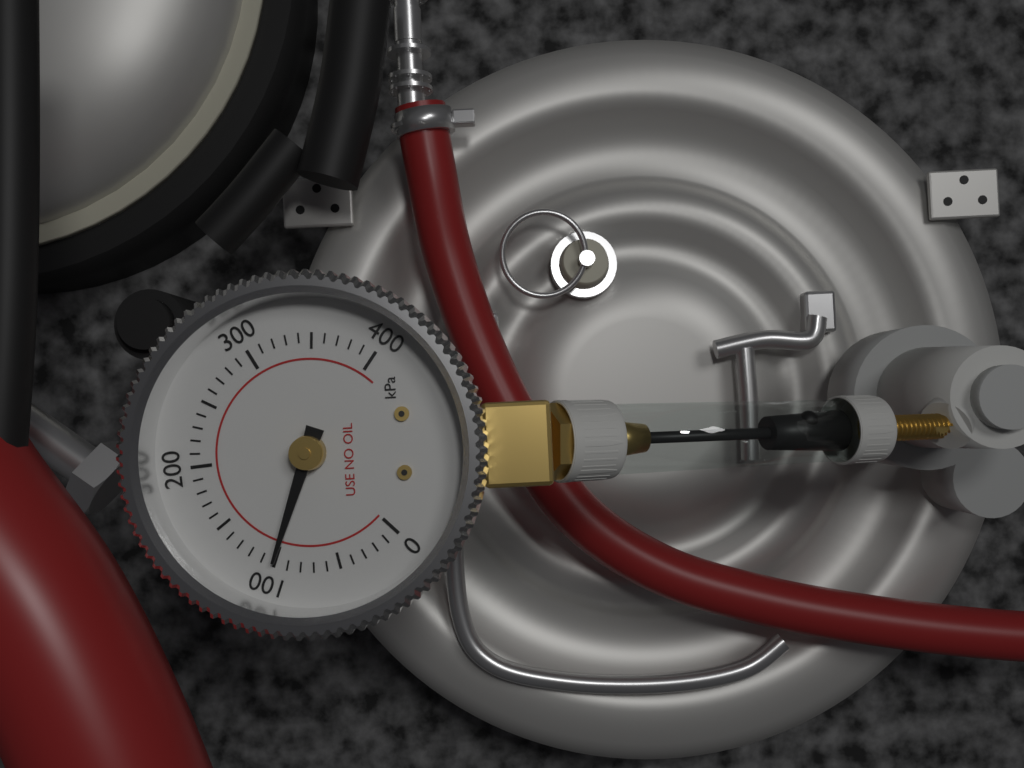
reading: 100 kPa
